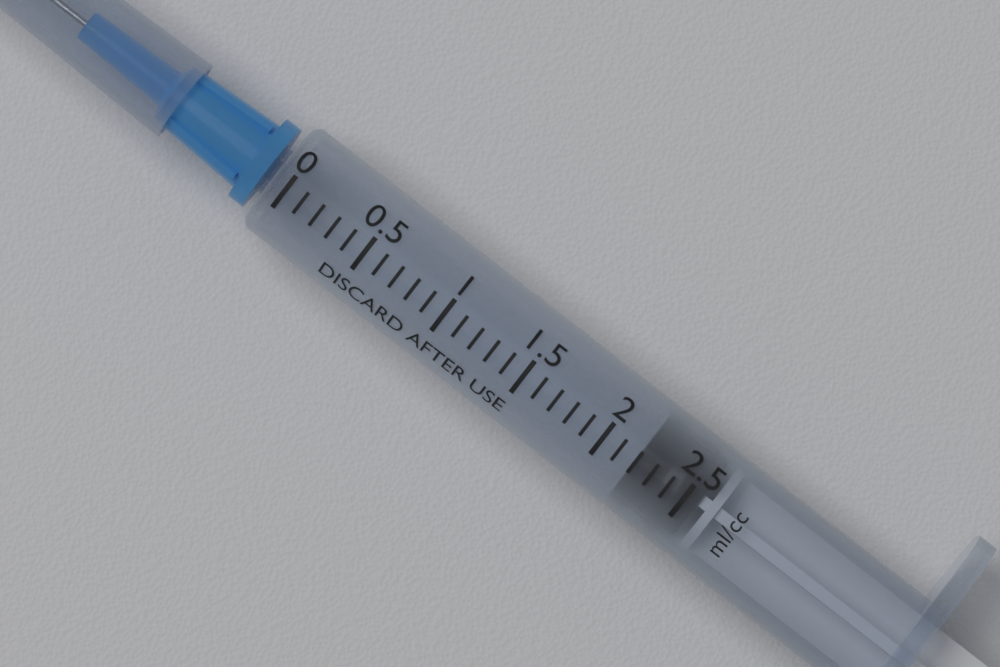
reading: 2.2 ml
